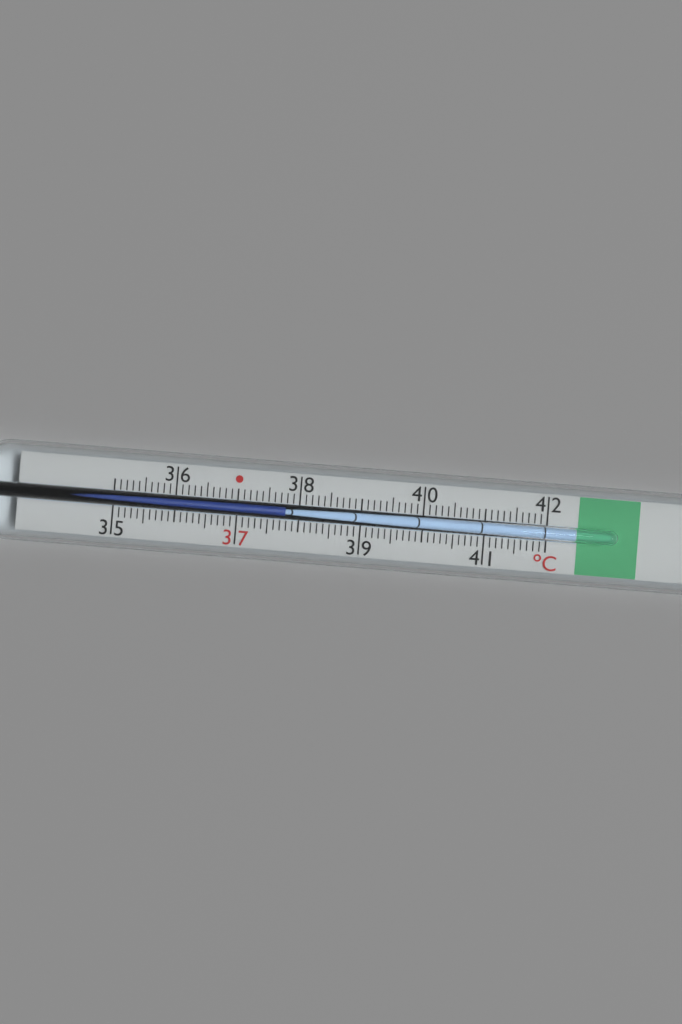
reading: 37.8 °C
